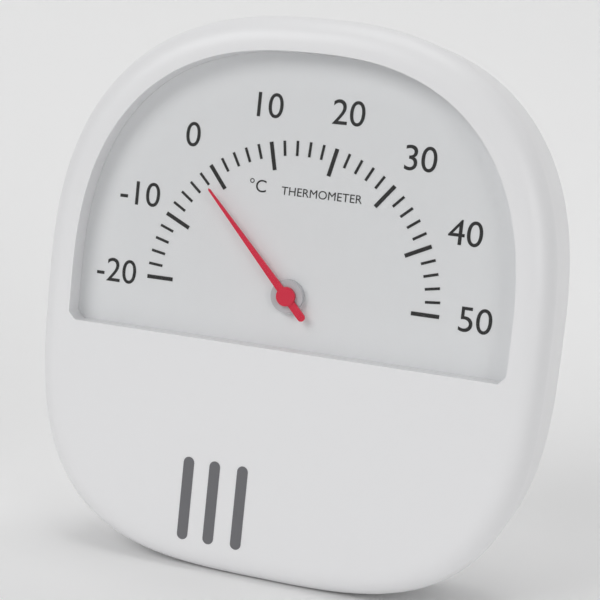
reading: -2 °C
